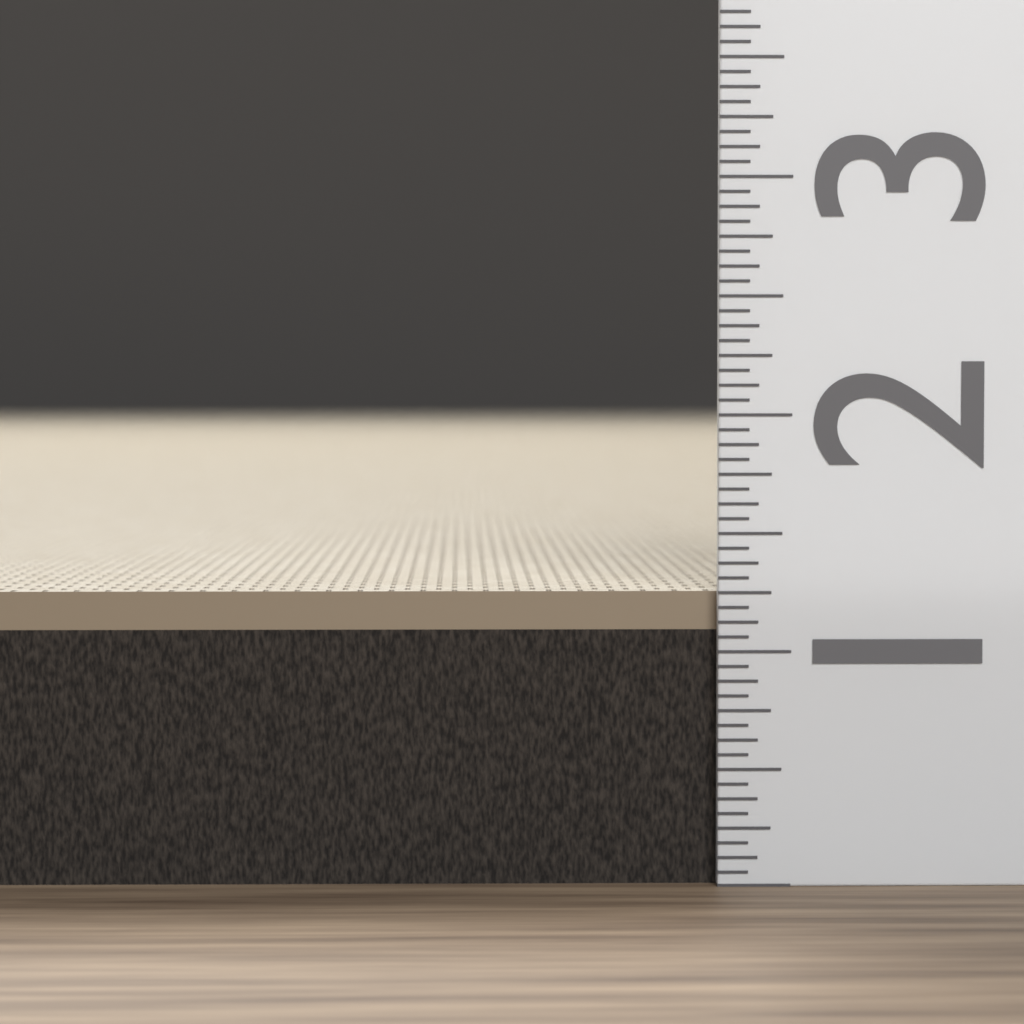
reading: 1.2500 (no unit)
